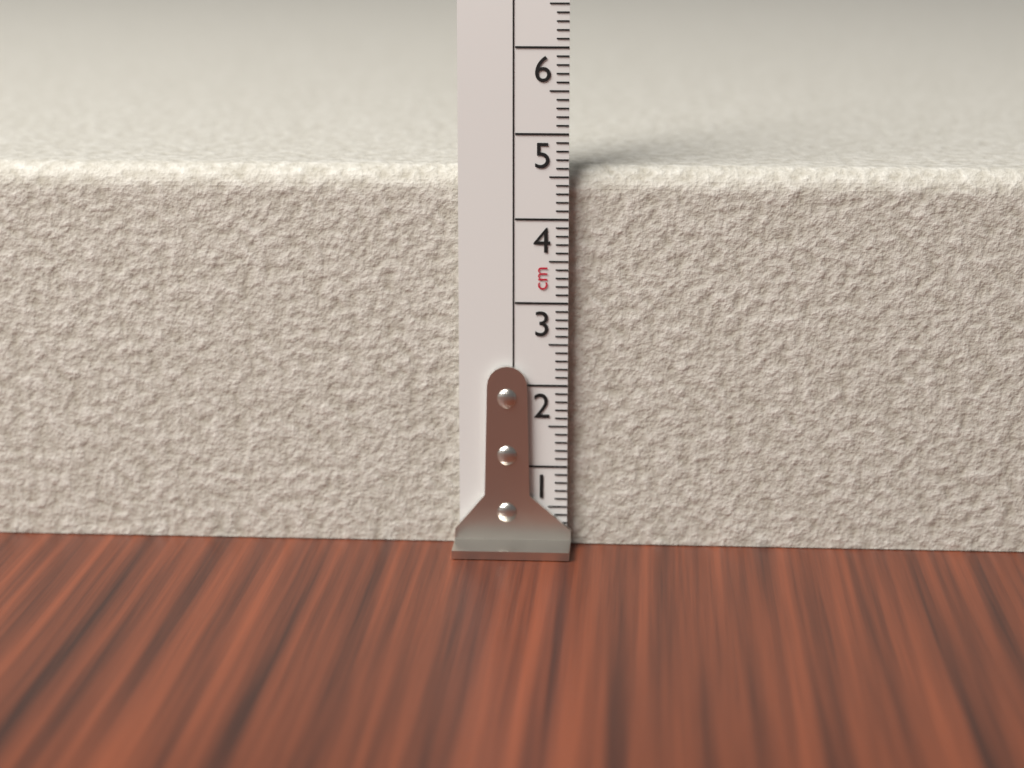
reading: 4.6 cm
